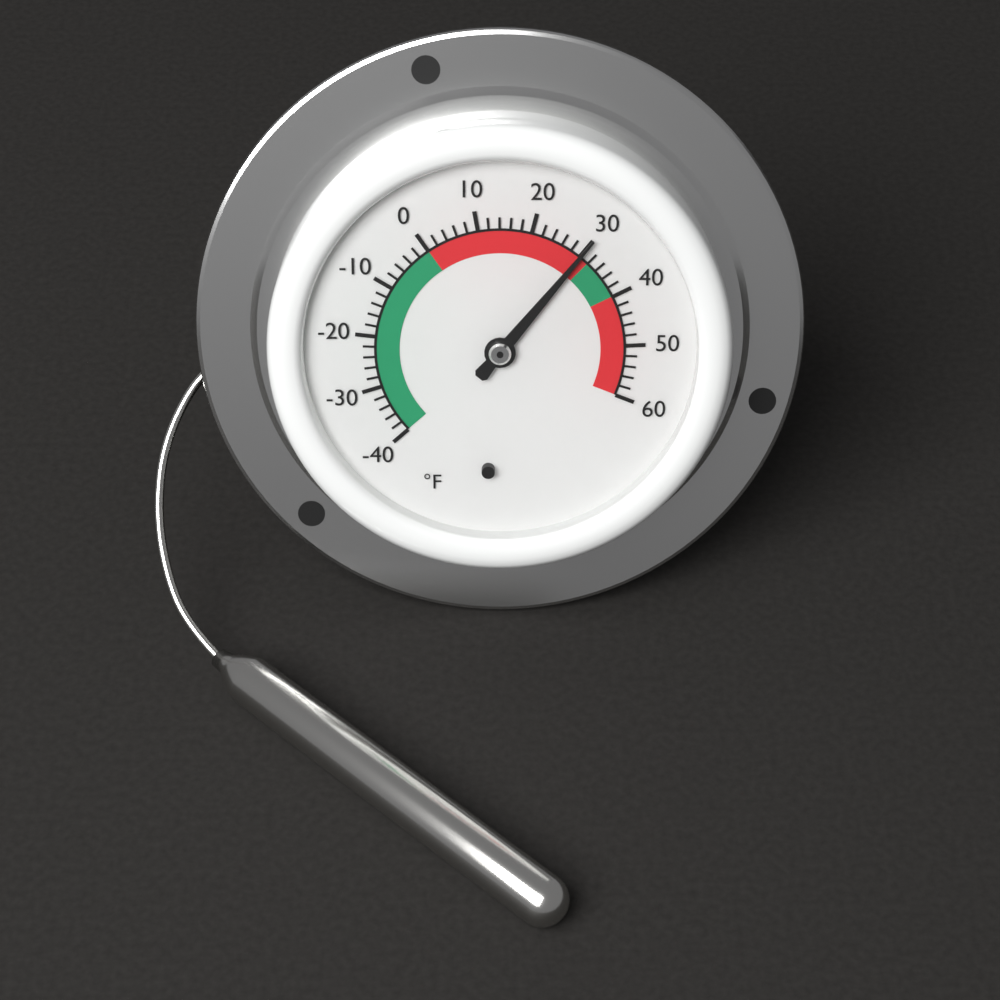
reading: 30 °F
